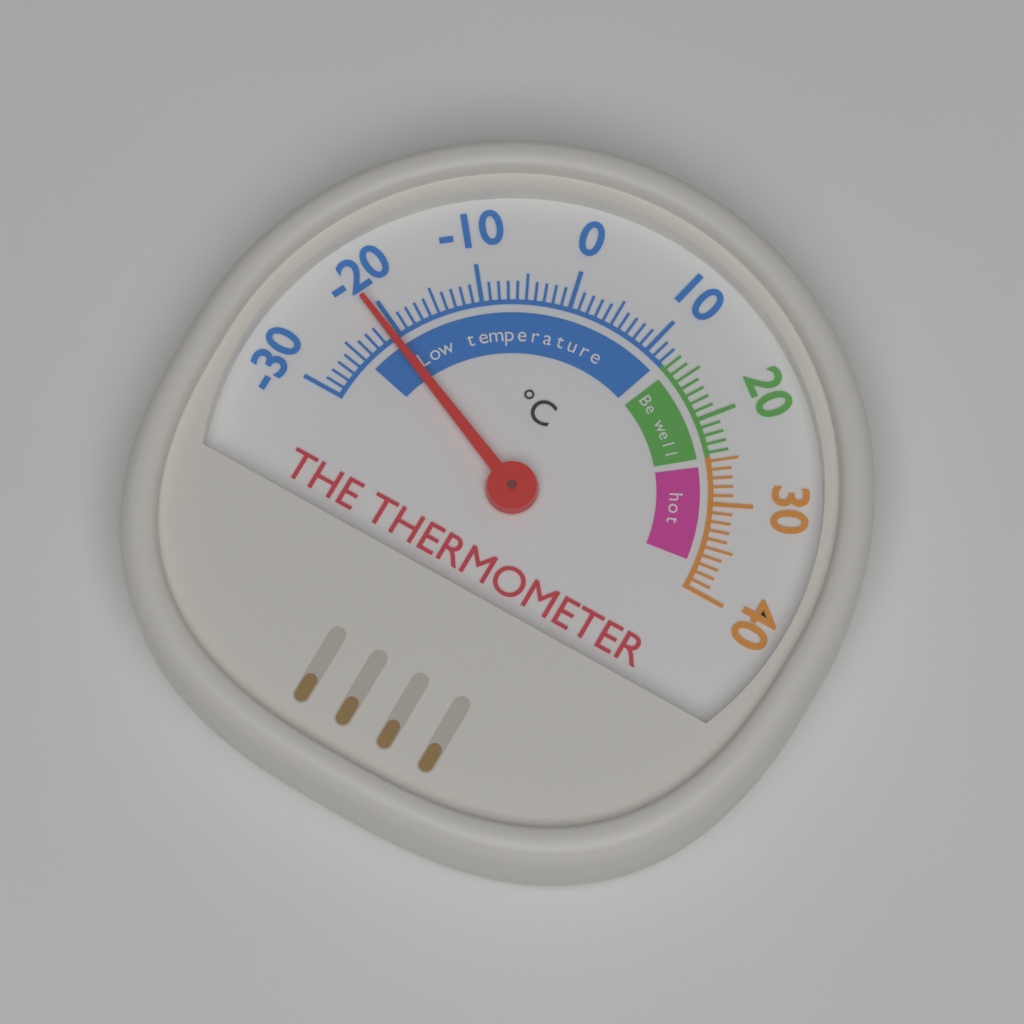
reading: -21 °C
